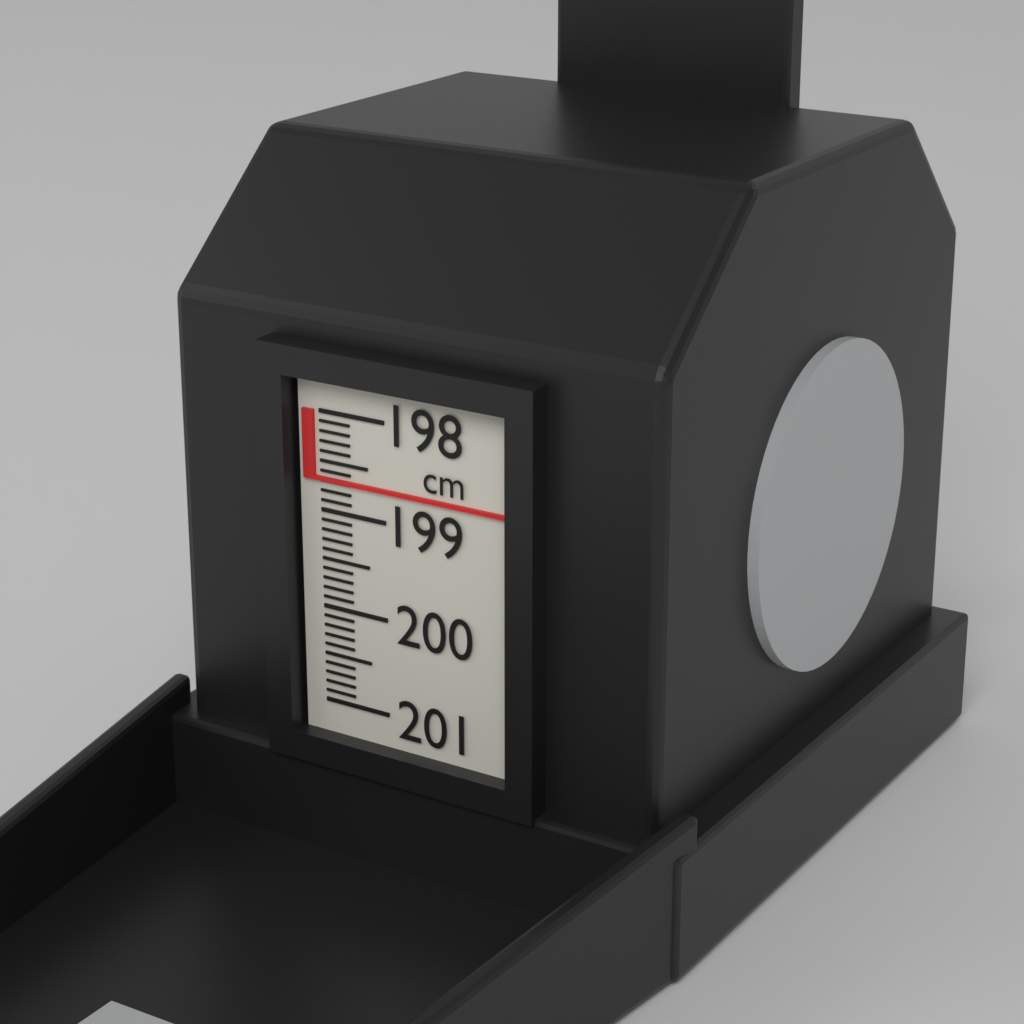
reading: 198.7 cm
